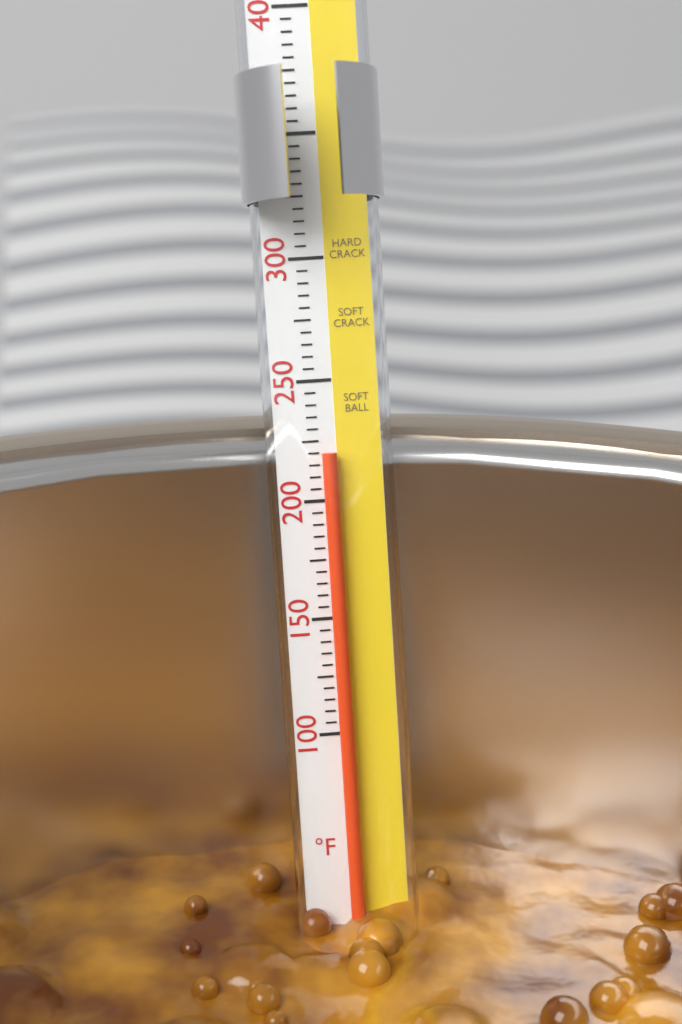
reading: 220 °F
